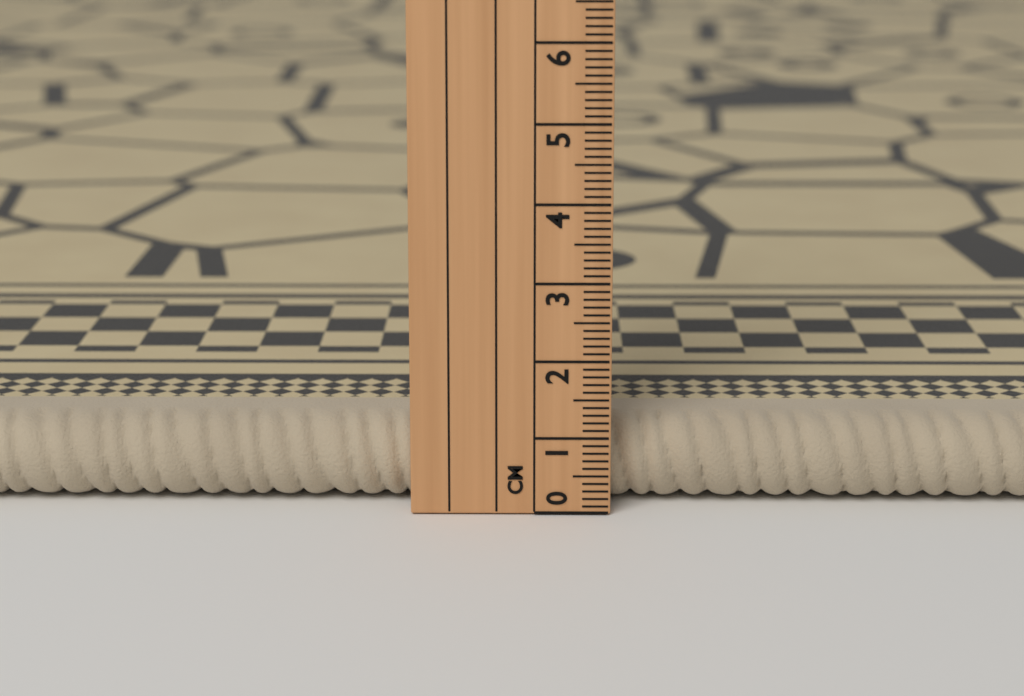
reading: 1.1 cm
